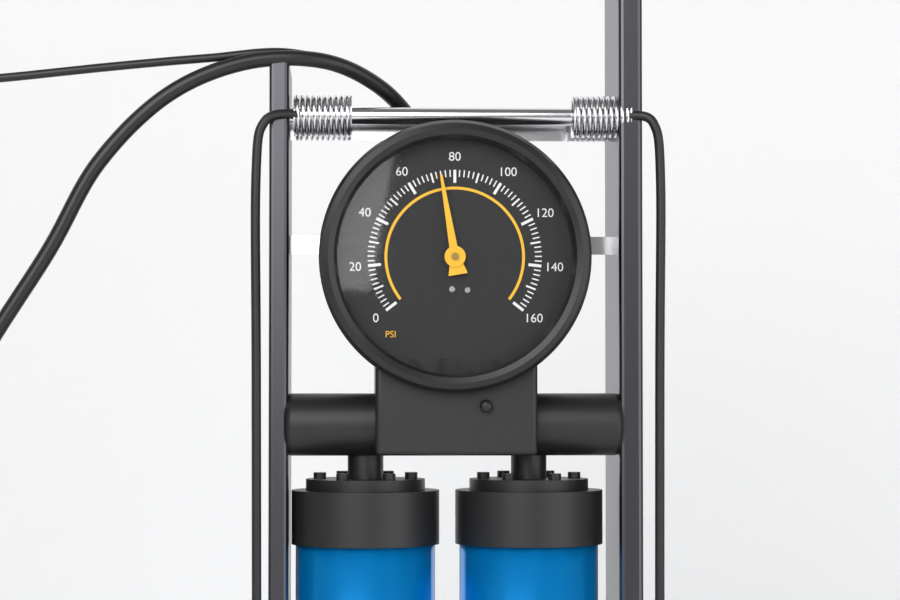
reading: 74 psi
